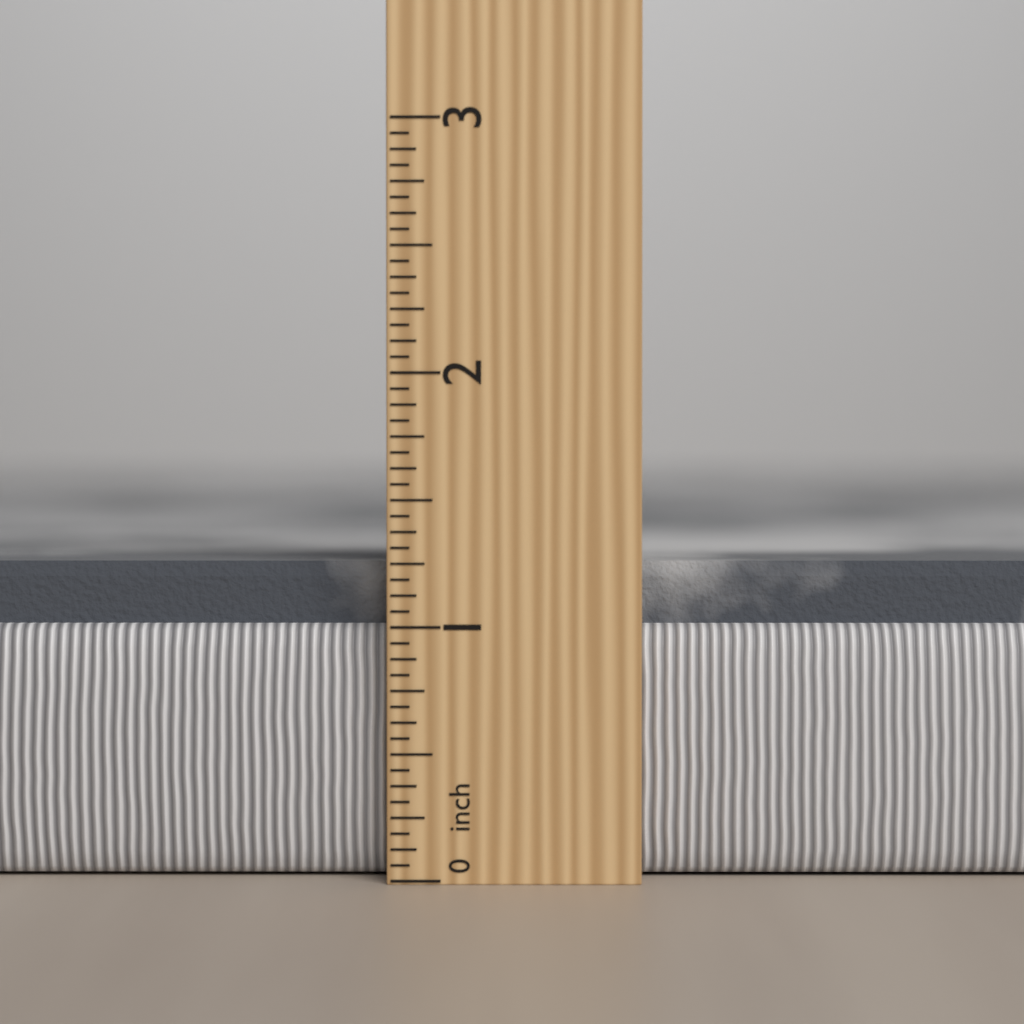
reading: 1.2500 in
